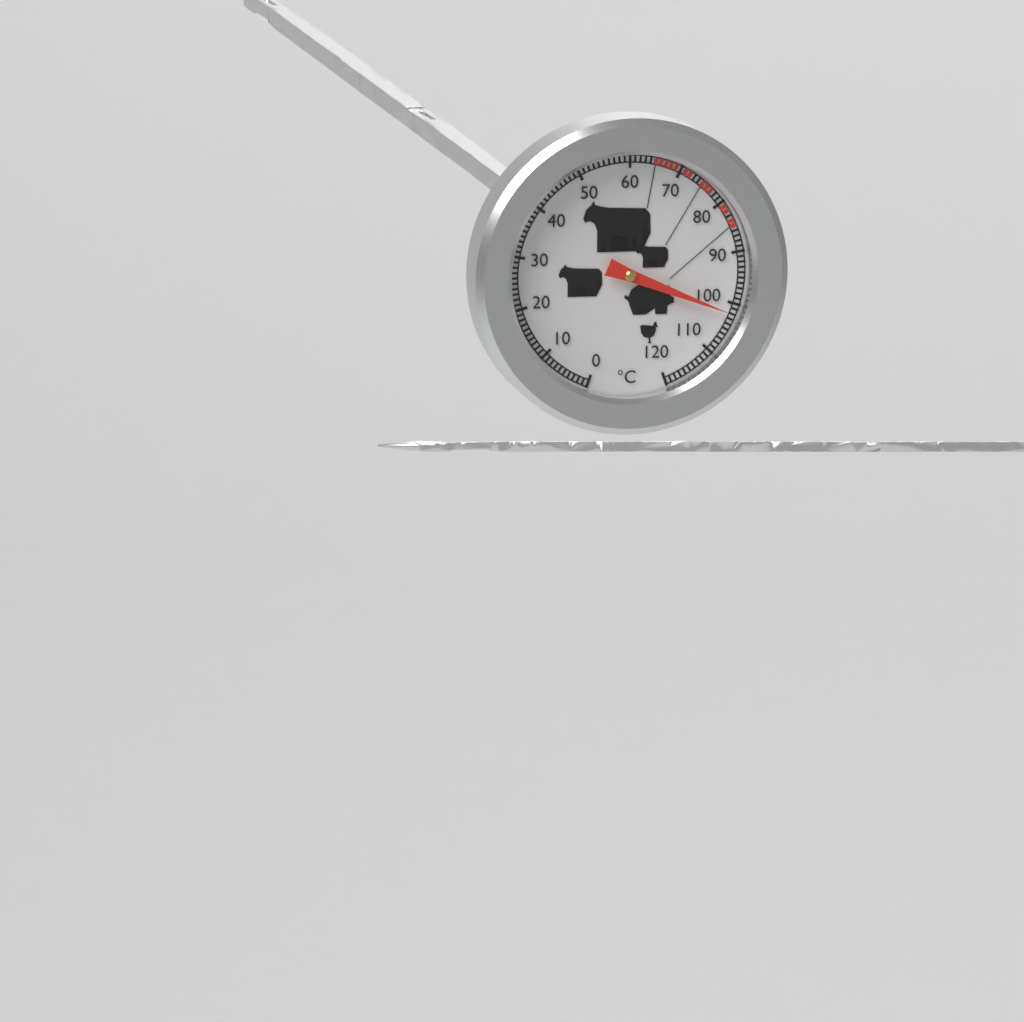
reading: 102 °C
